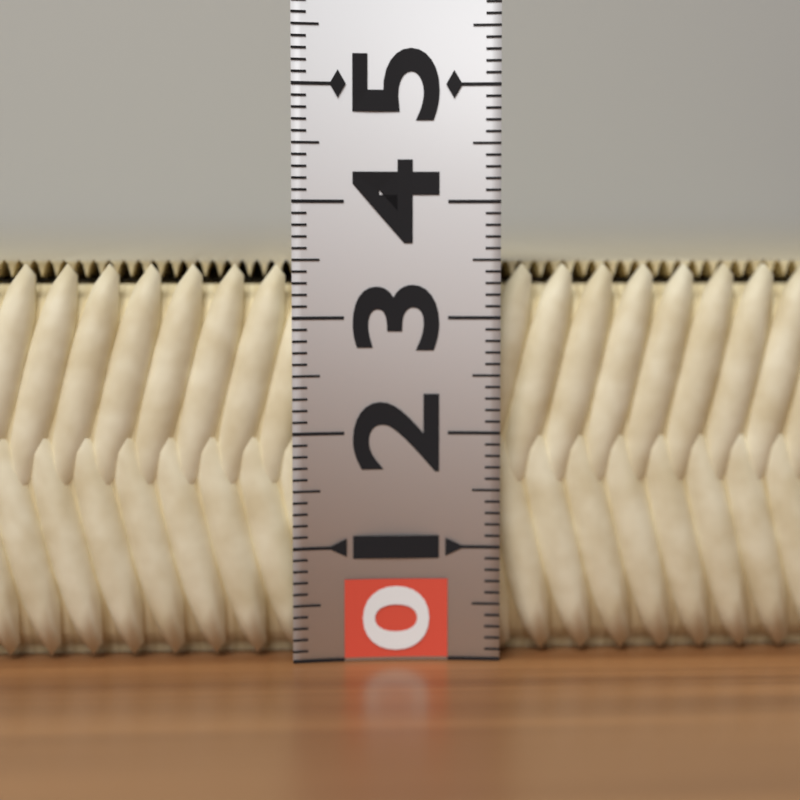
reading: 3.5 (no unit)
